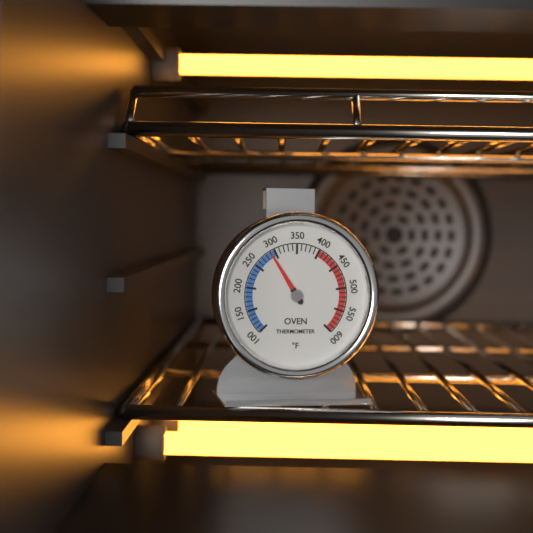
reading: 290 °F
